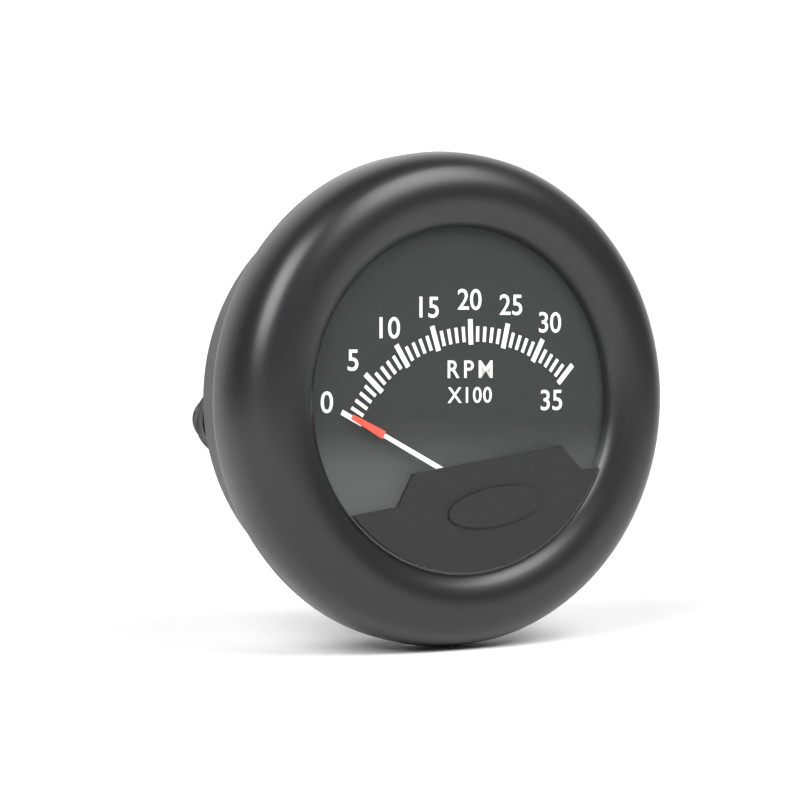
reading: 0 RPM
